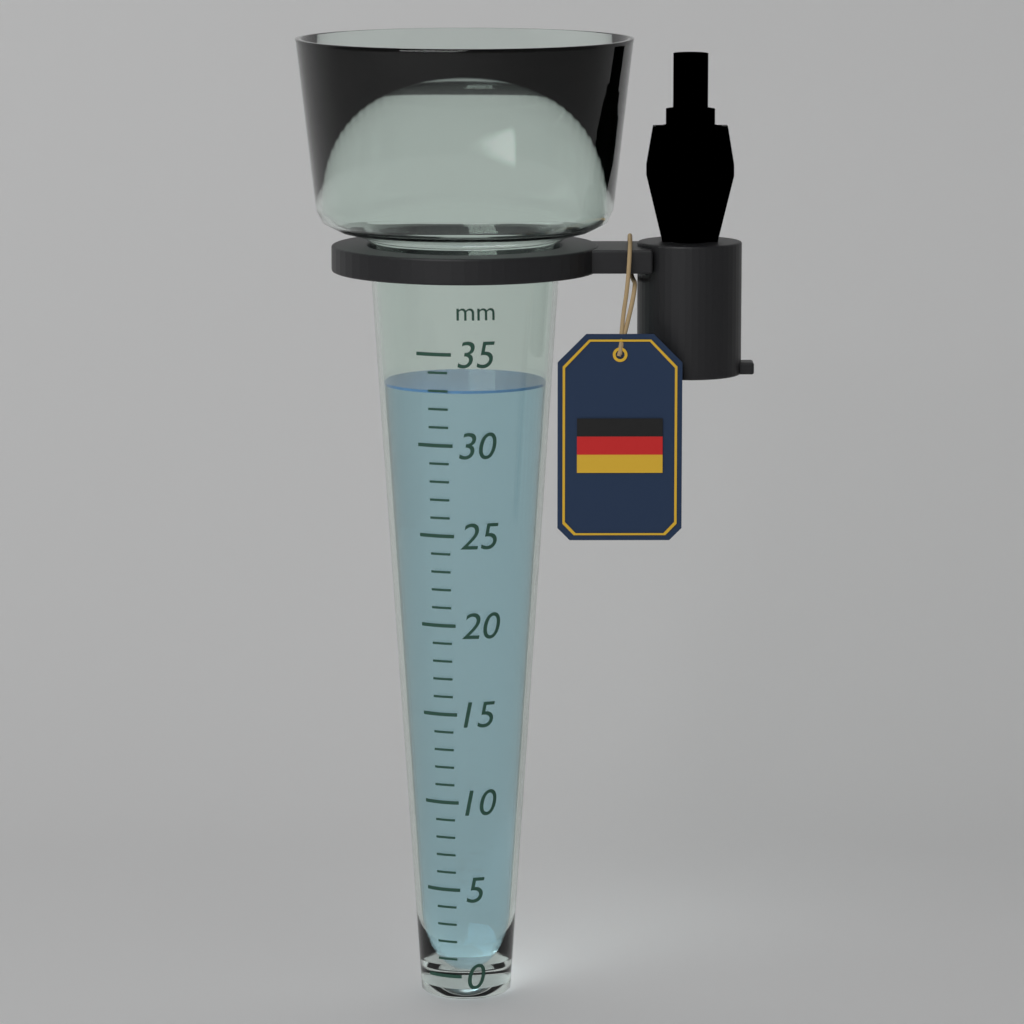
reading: 33 mm
